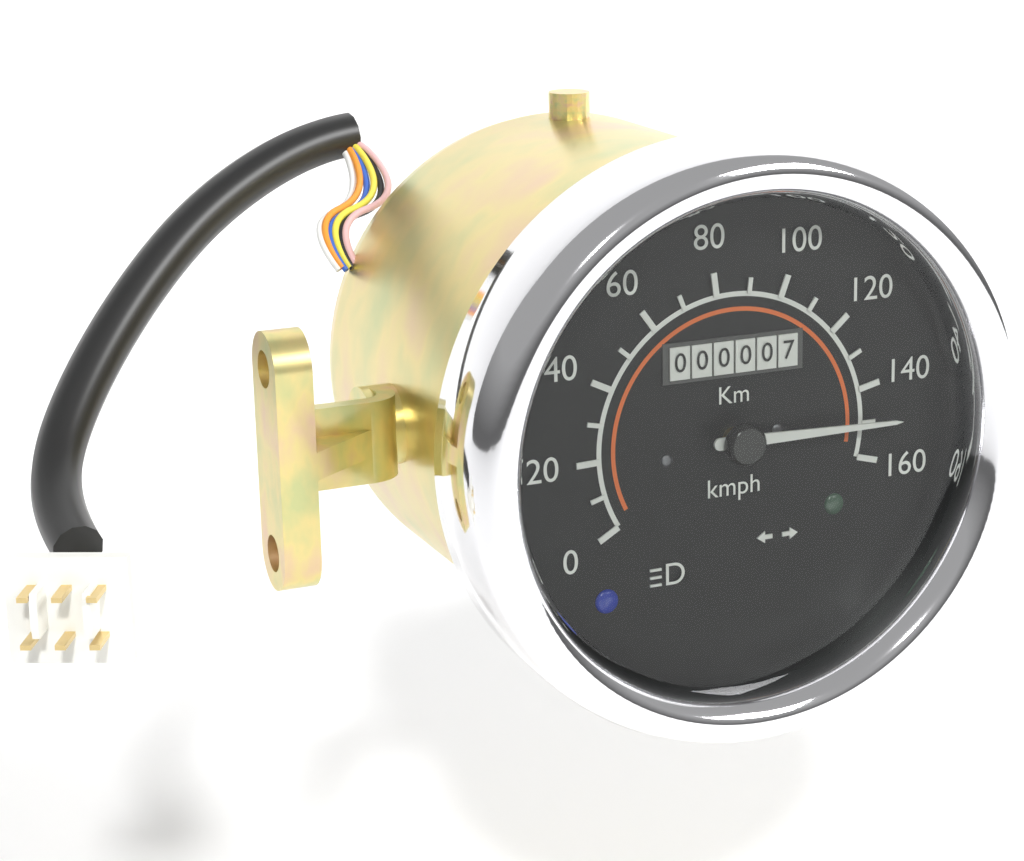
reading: 150 km/h
